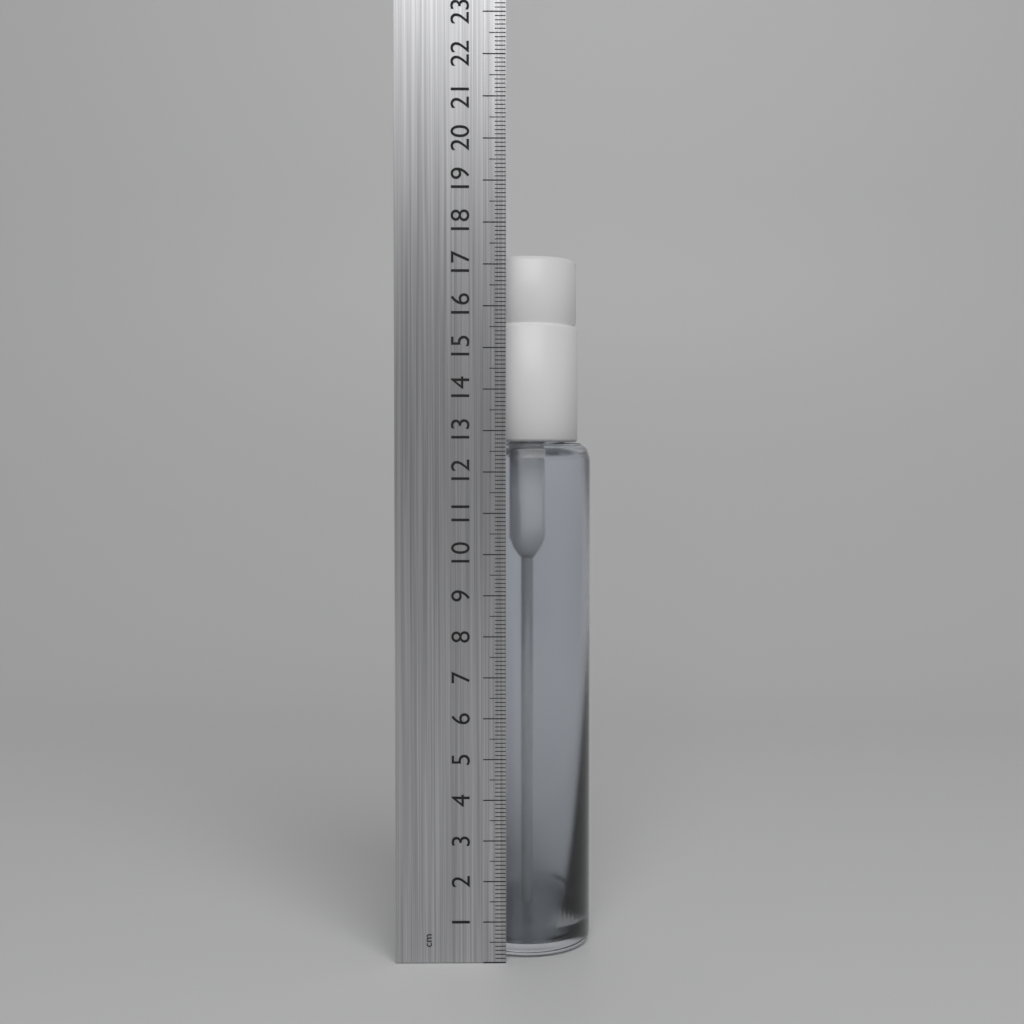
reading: 17.3 cm
